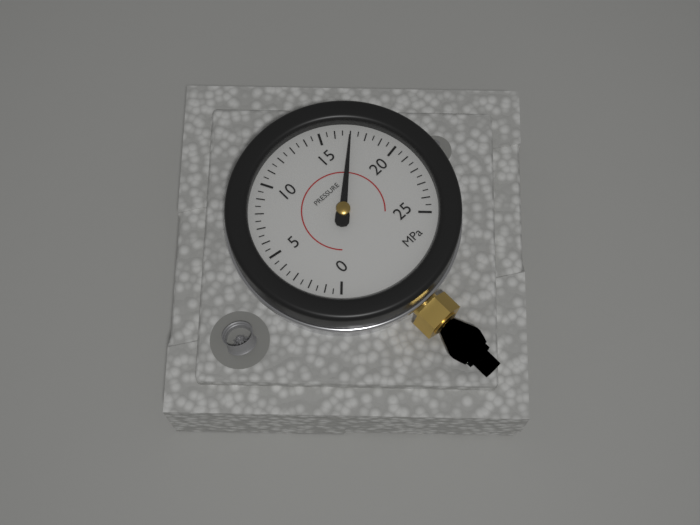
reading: 17.0 MPa
